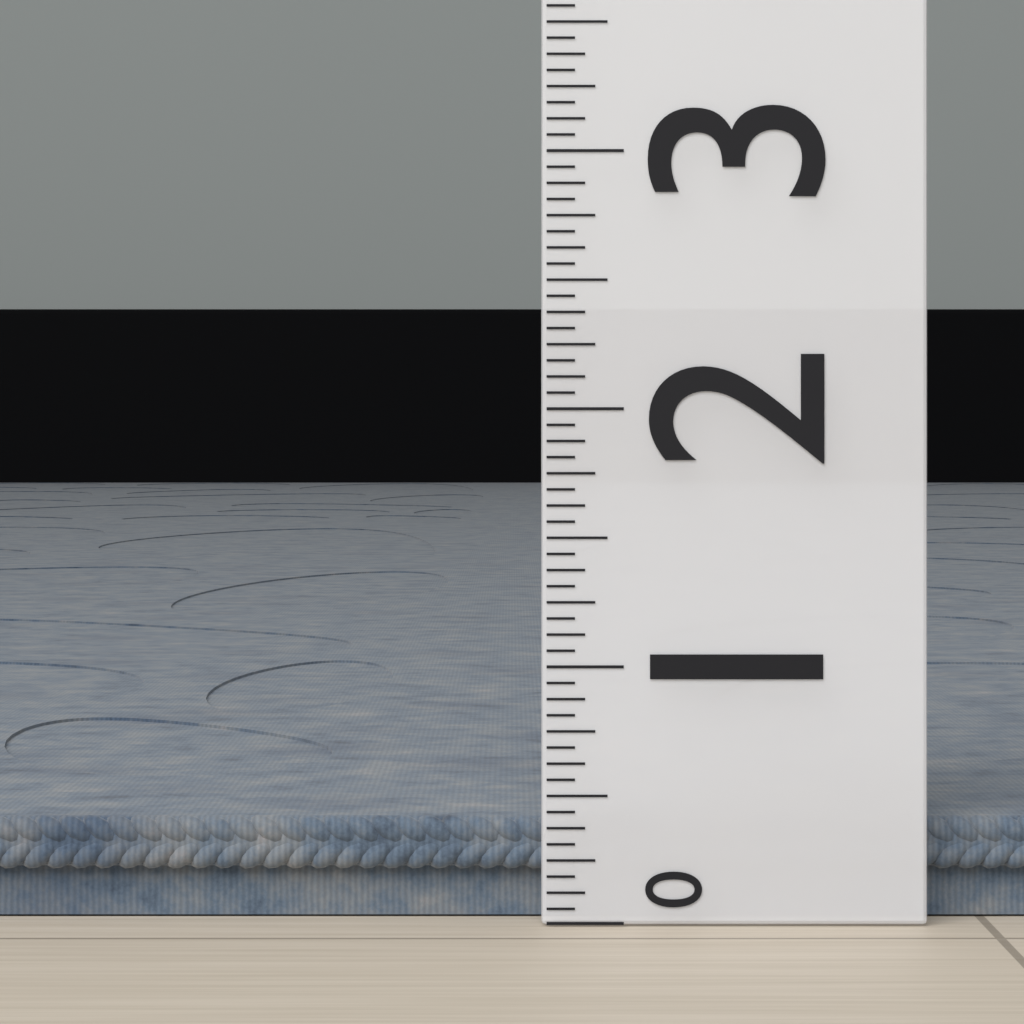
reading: 0.4000 (no unit)
